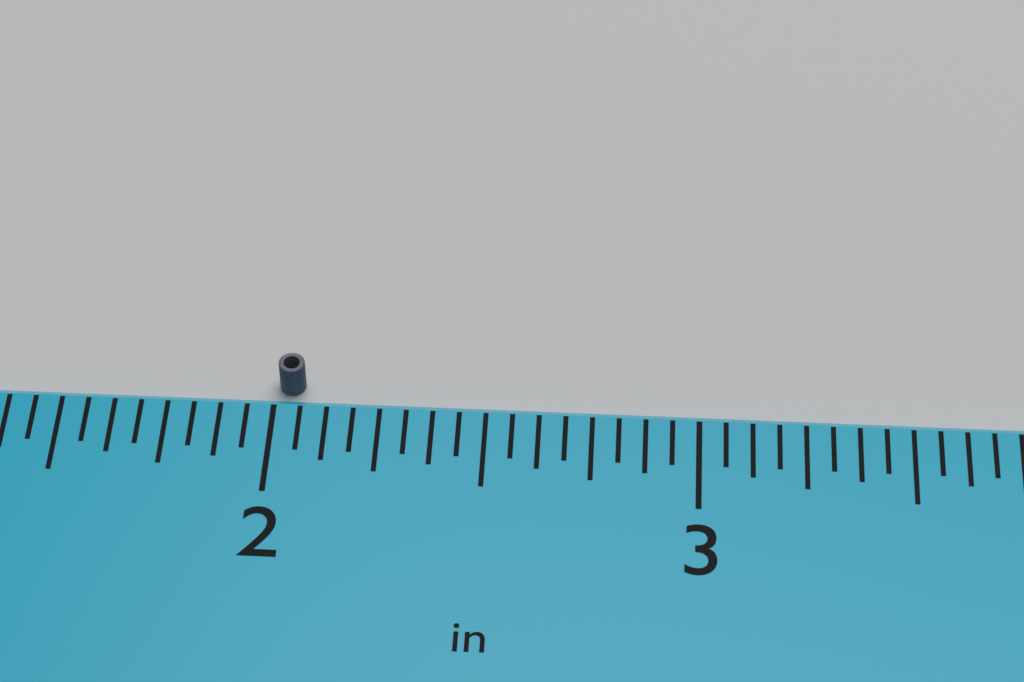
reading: 2.0625 in
